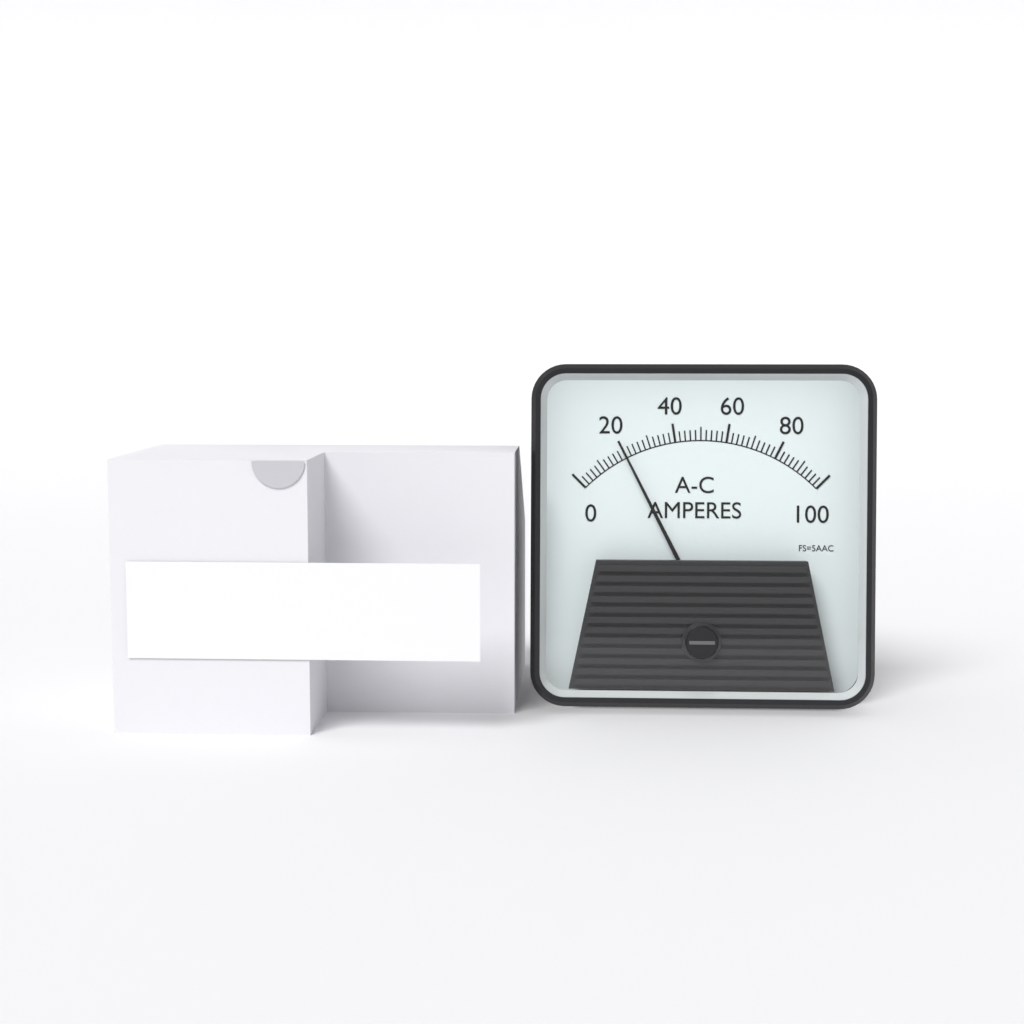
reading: 20 A
